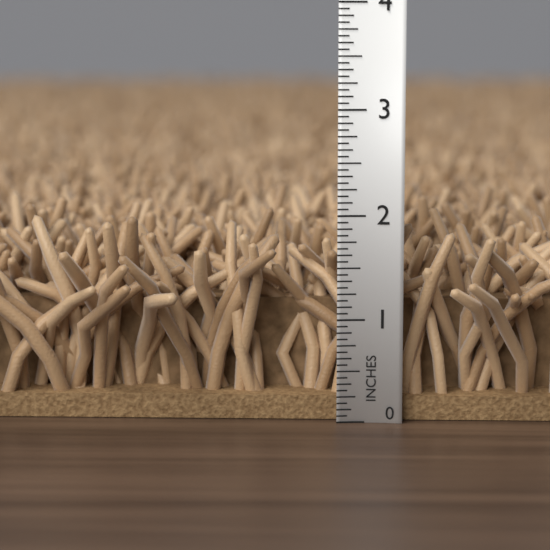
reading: 2.0000 in
